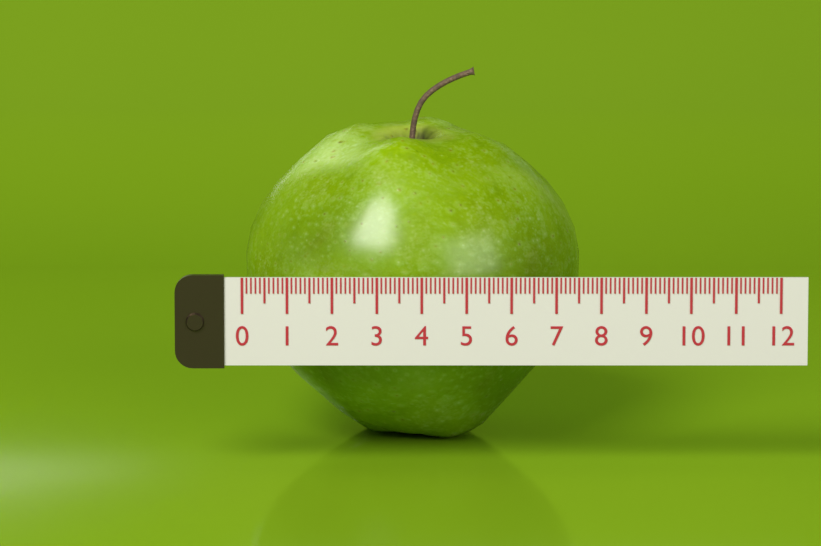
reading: 7.6 (no unit)
